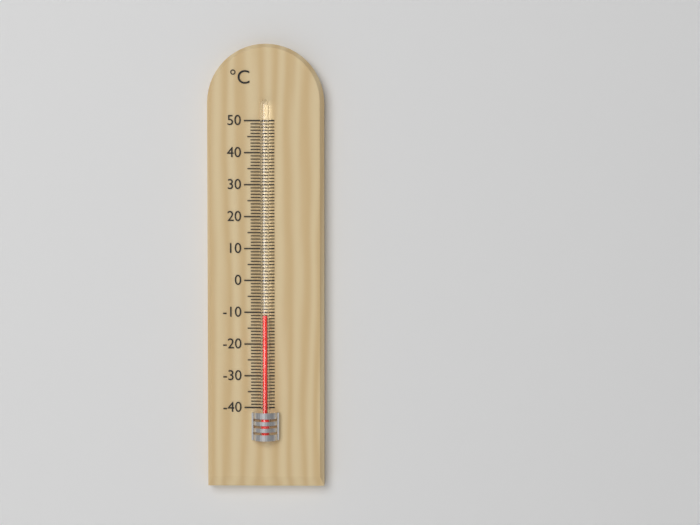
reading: -11 °C
